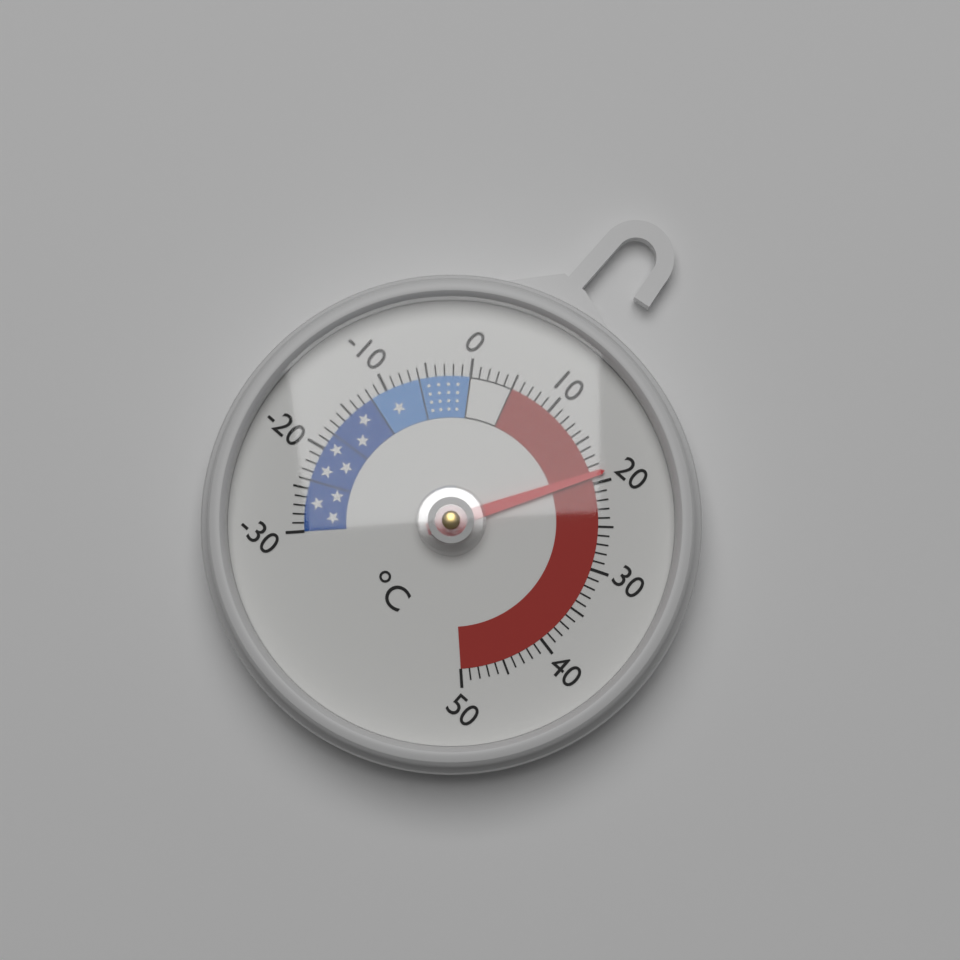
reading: 19 °C
